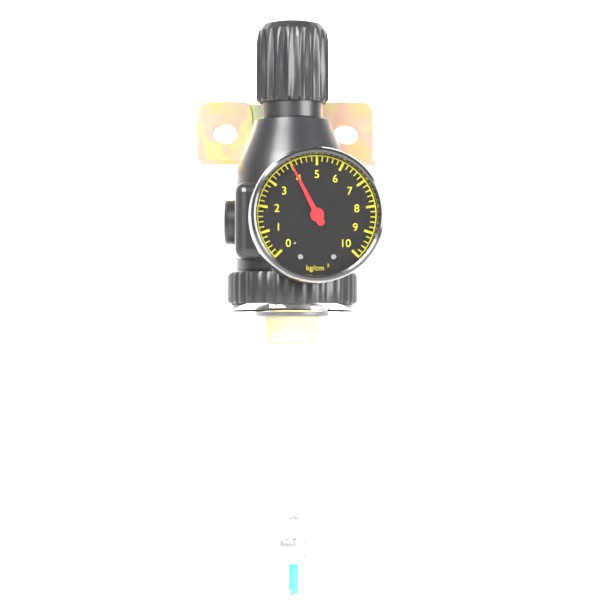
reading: 4.0 kg/cm²
